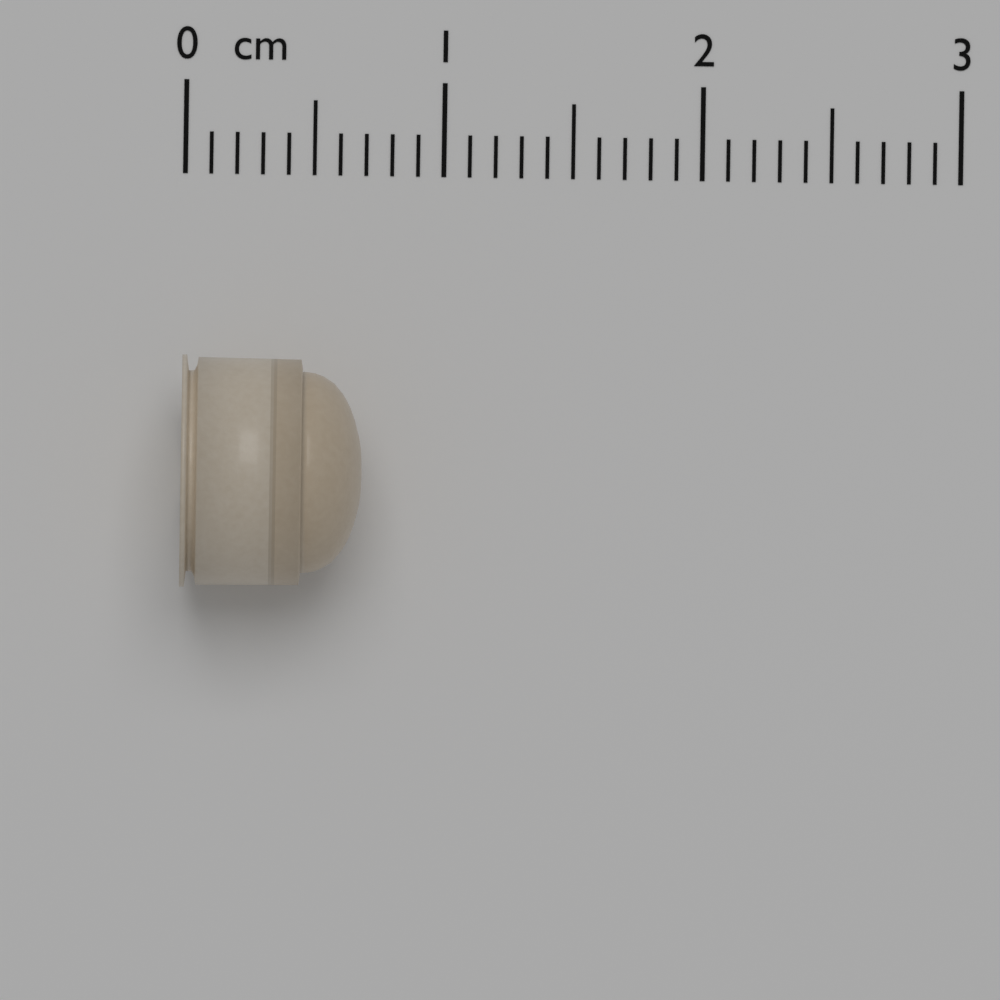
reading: 0.7 cm
